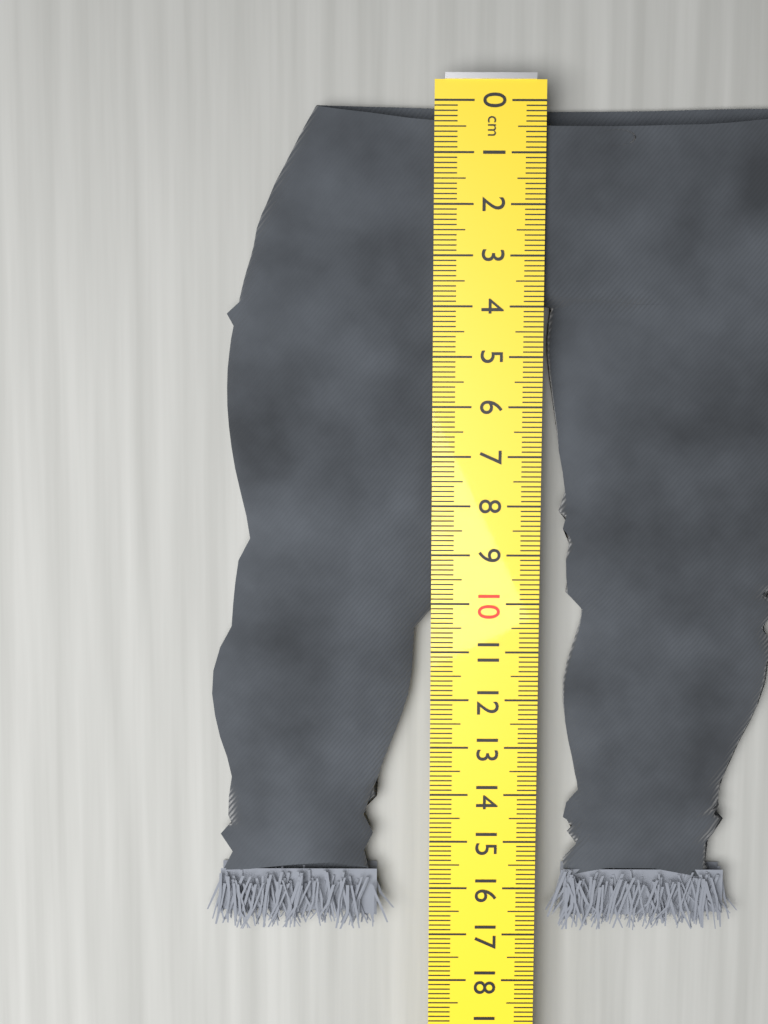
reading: 17.0 cm
